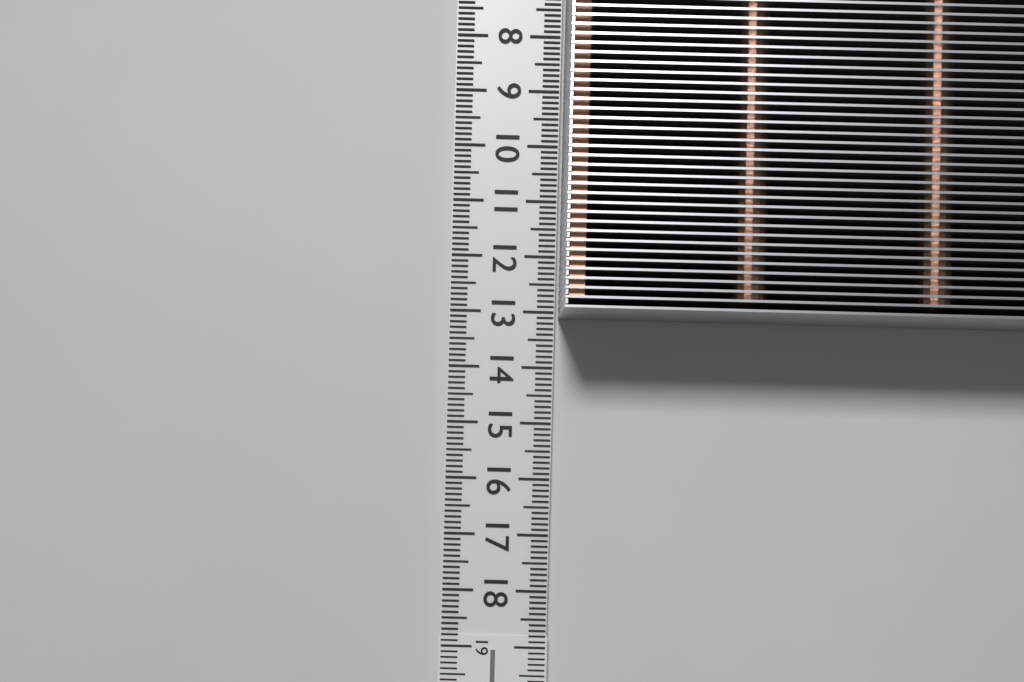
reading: 13.1 cm
